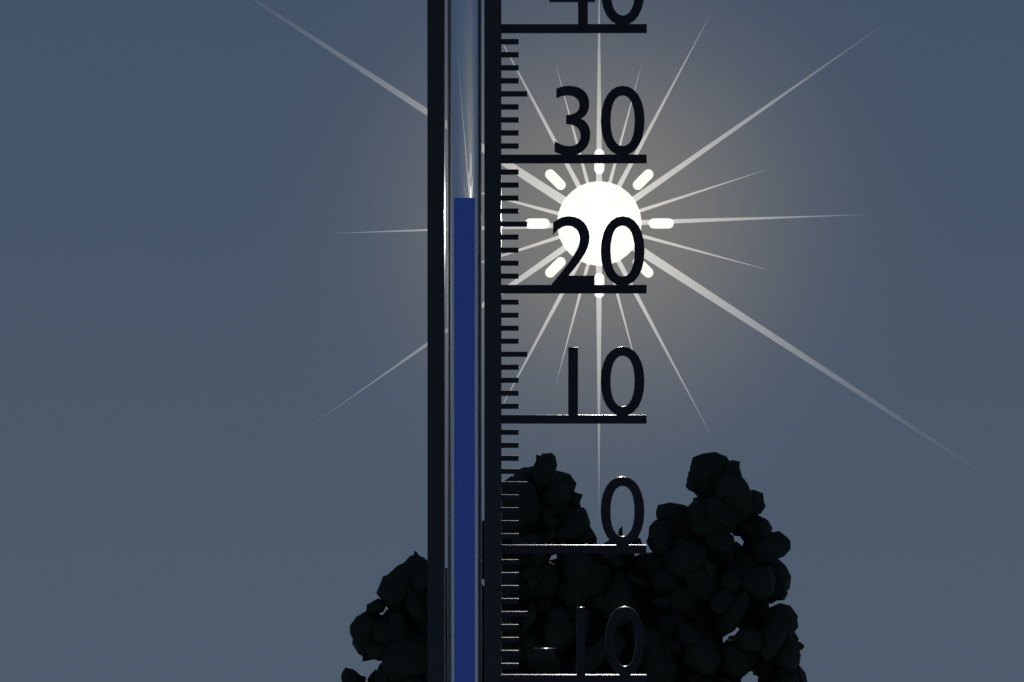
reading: 27 (no unit)
